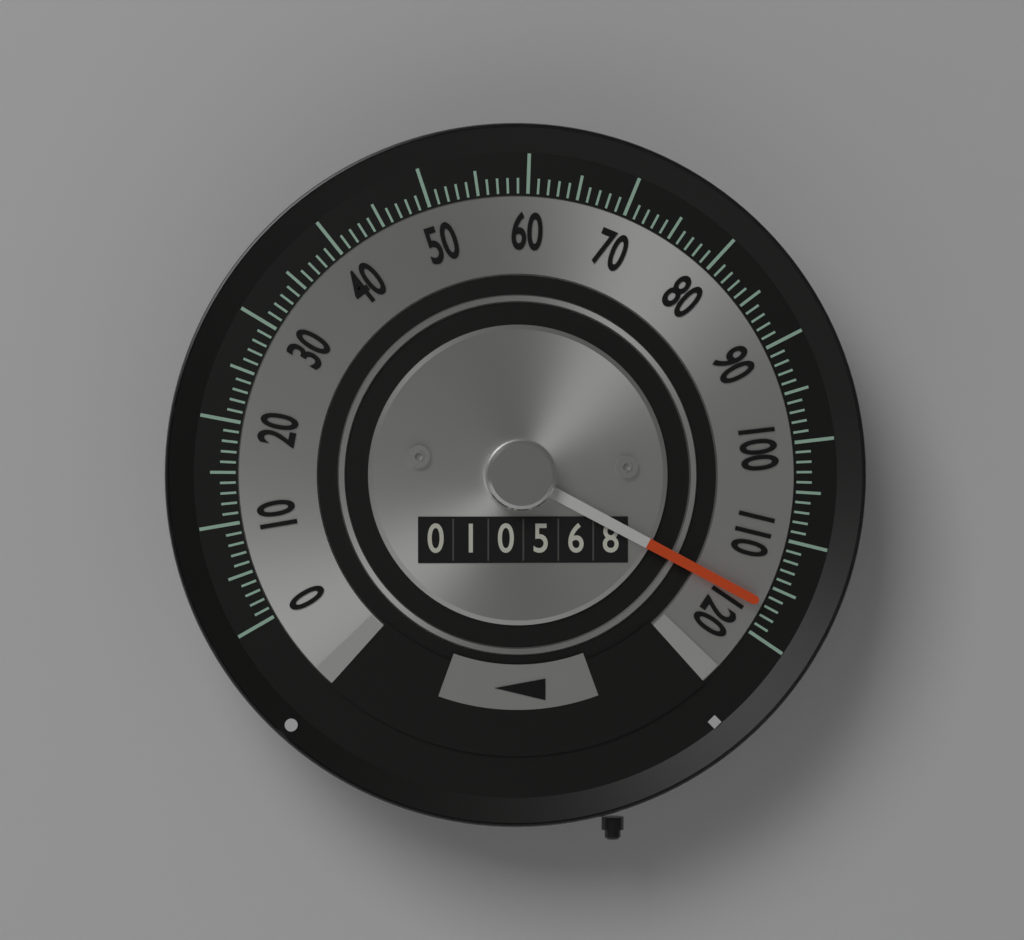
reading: 117 (no unit)
